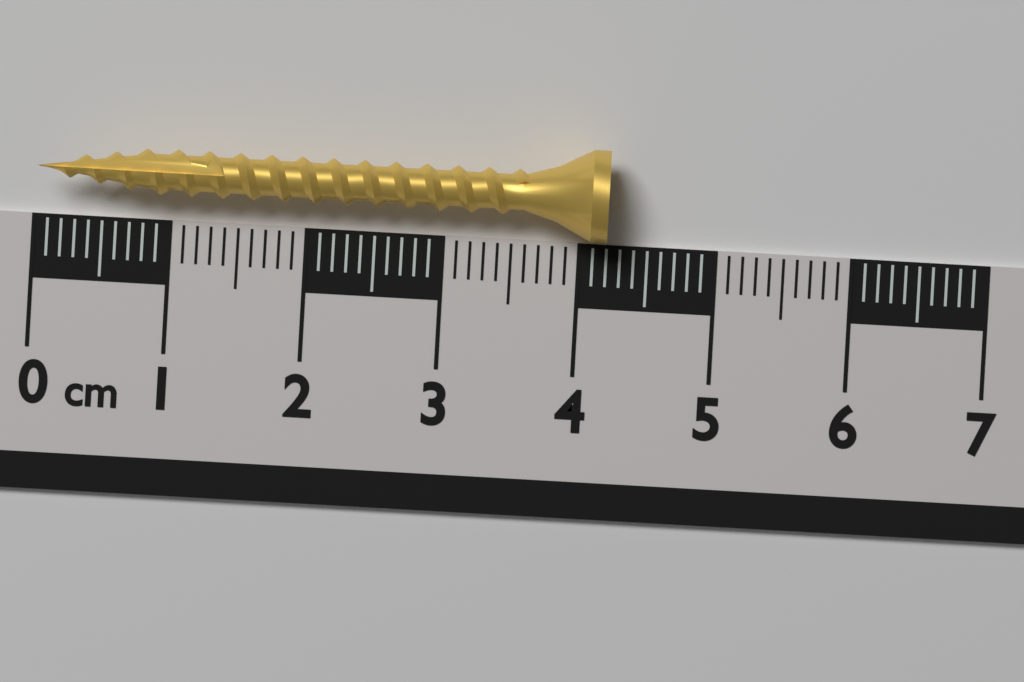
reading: 4.2 cm
